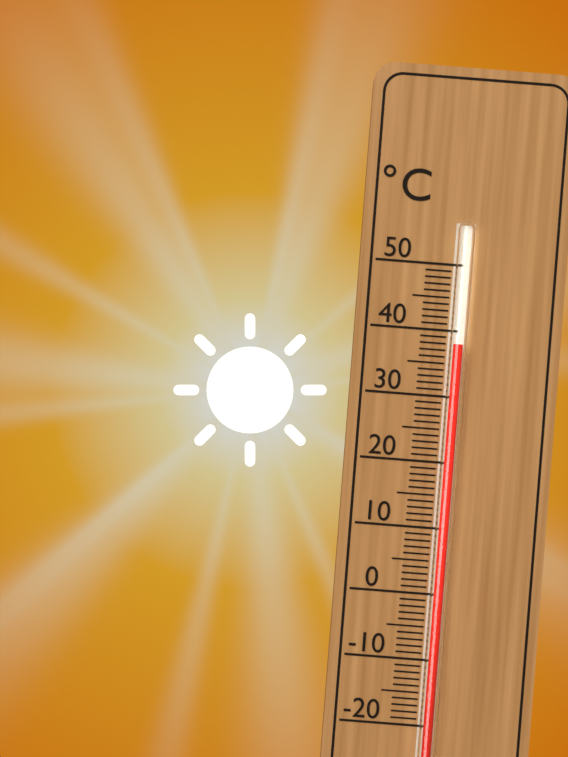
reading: 38 °C
